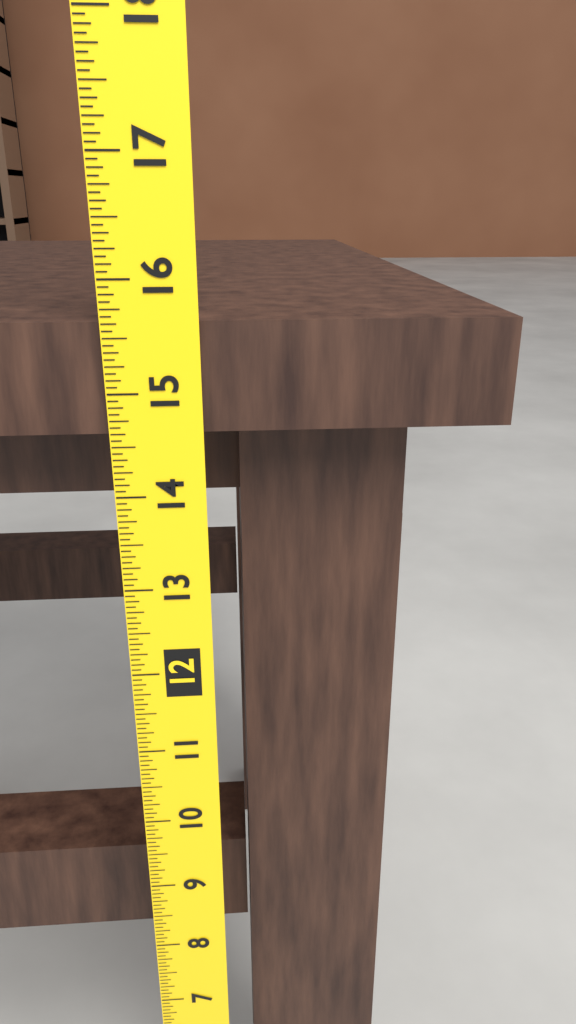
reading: 15.6250 (no unit)
